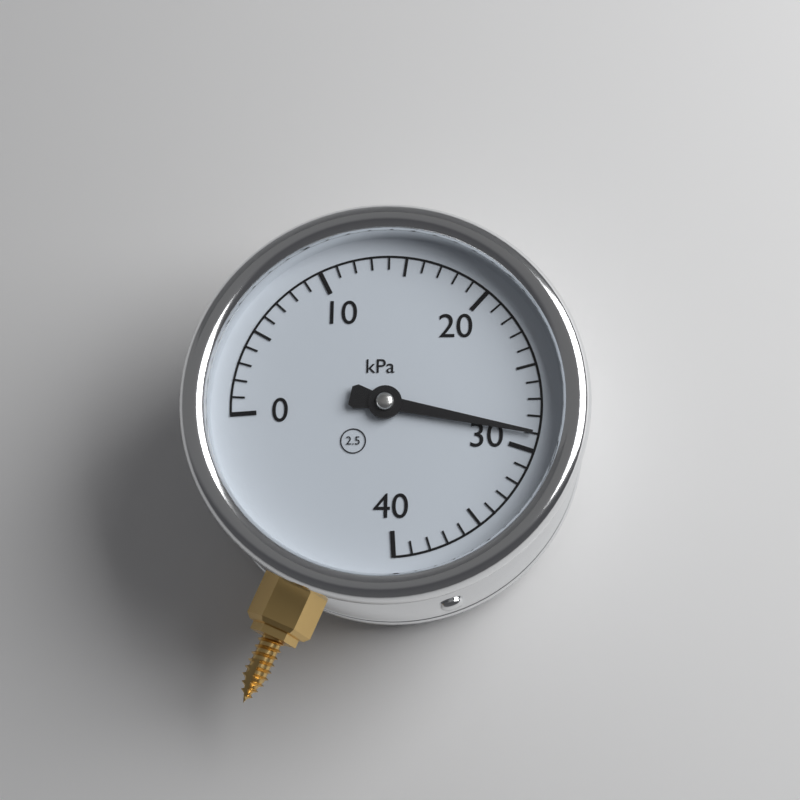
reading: 29 kPa
